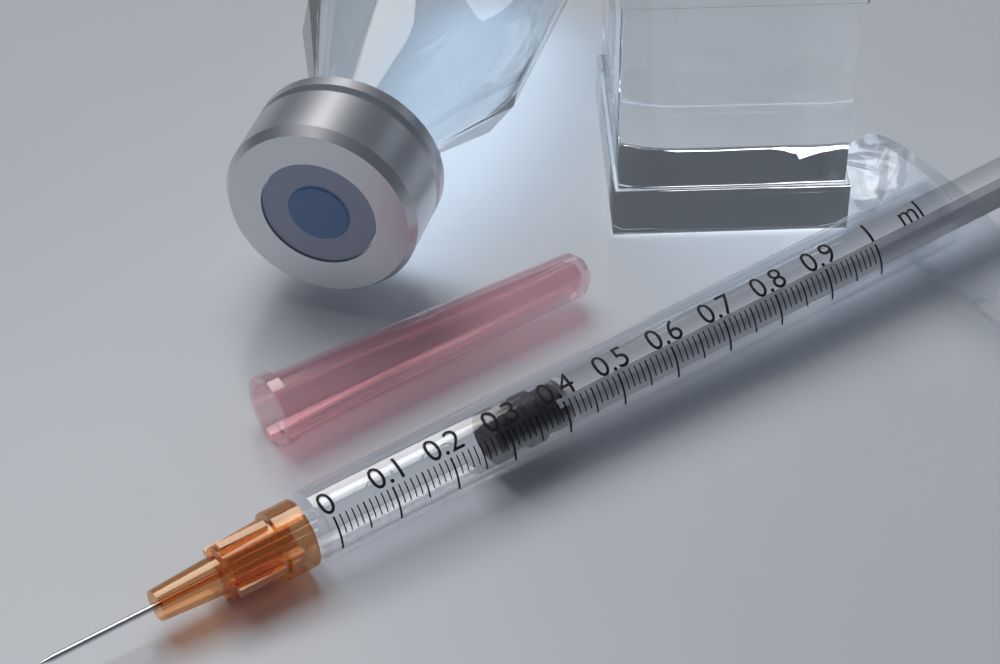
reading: 0.29 ml
